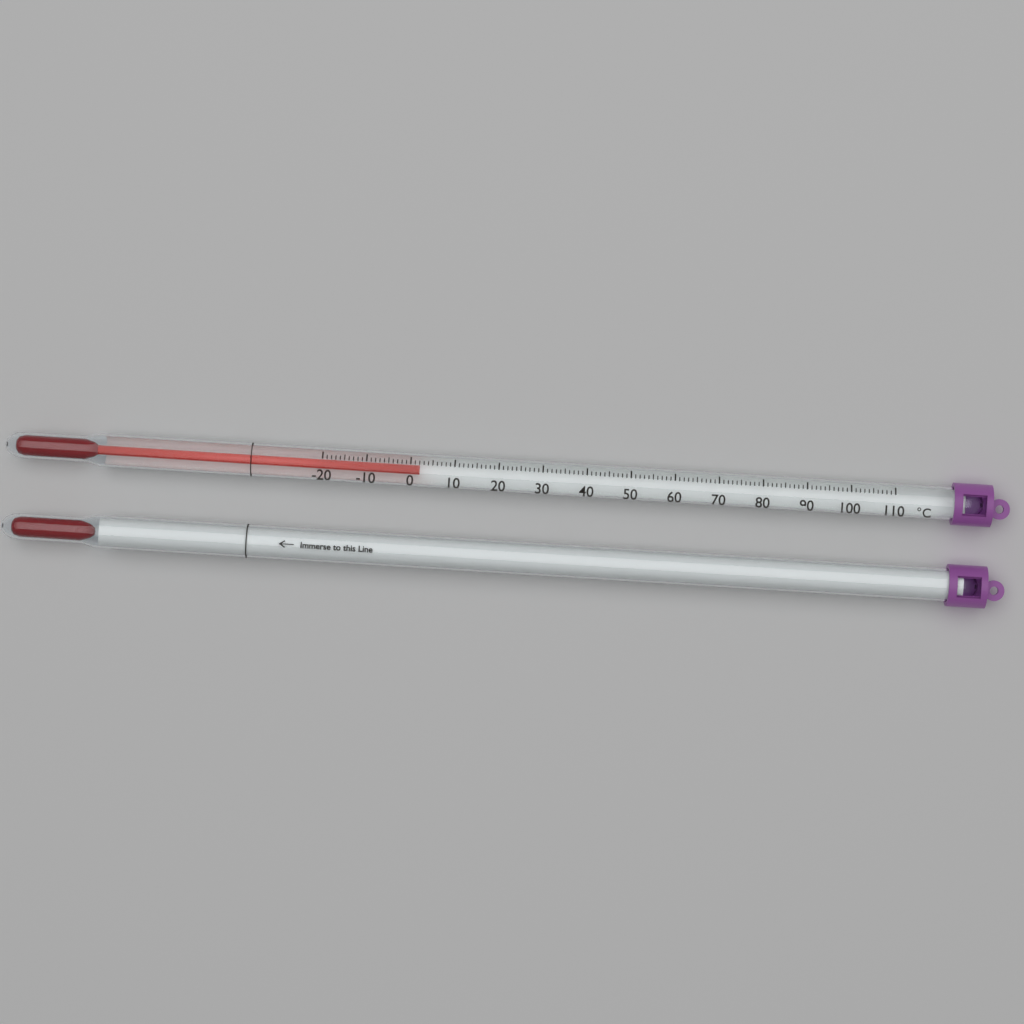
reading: 2 °C
